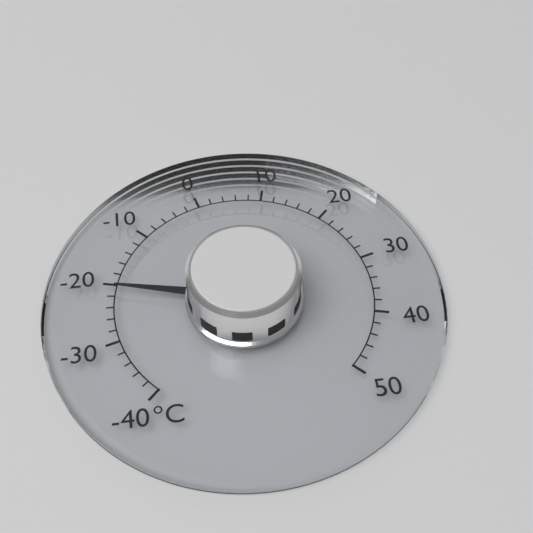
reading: -20 °C
